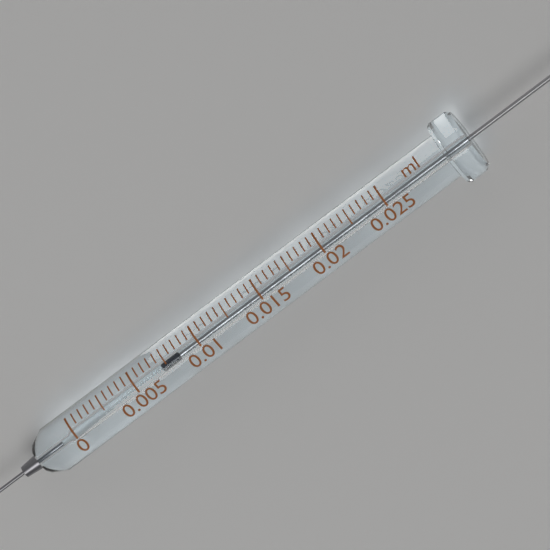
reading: 0.0070 ml
